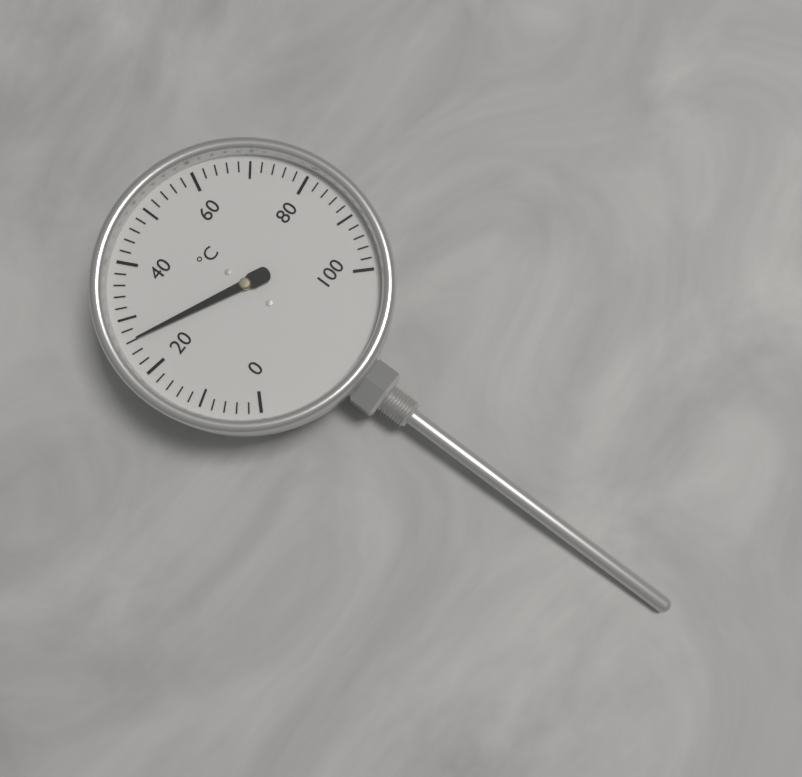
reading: 26 °C
